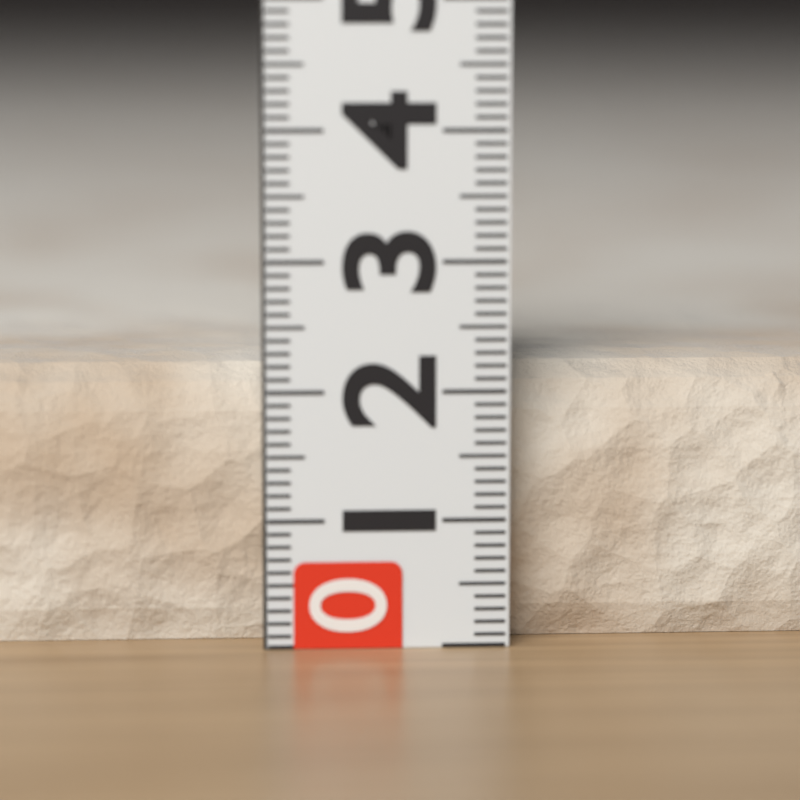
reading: 2.2 (no unit)
